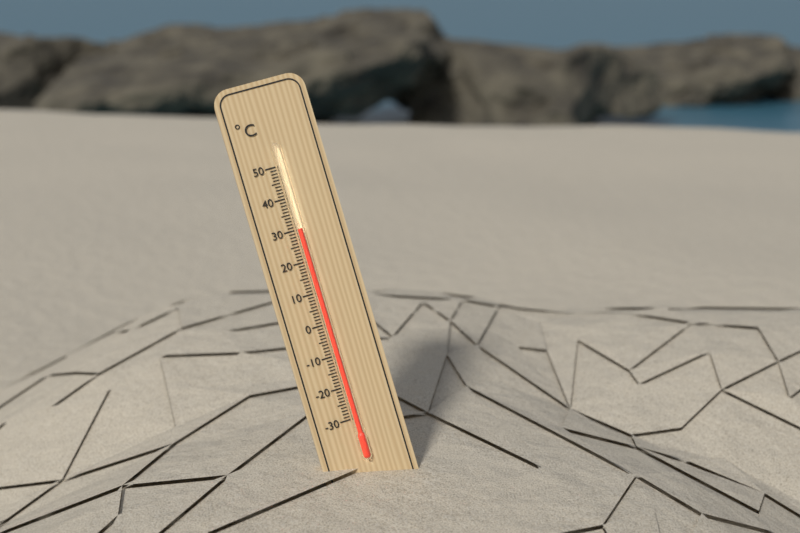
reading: 30 °C
